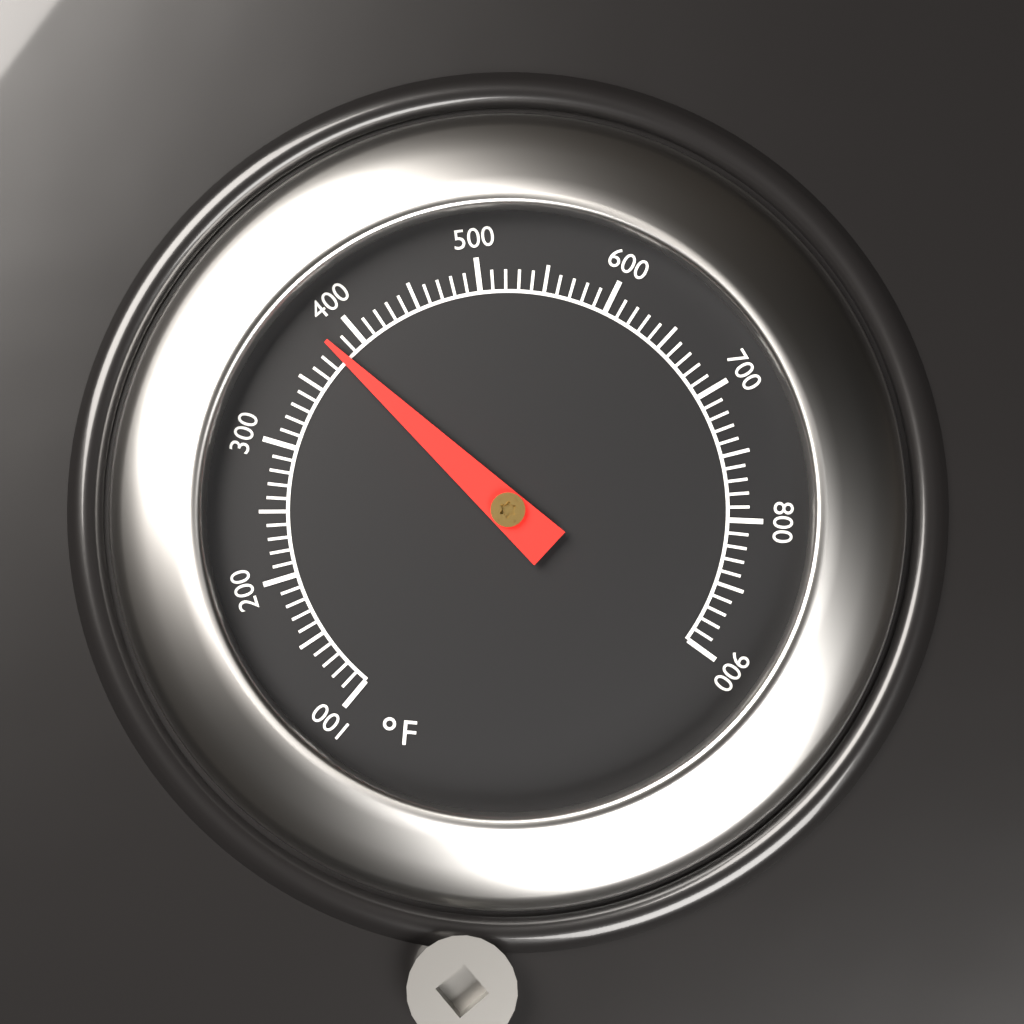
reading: 380 °F
